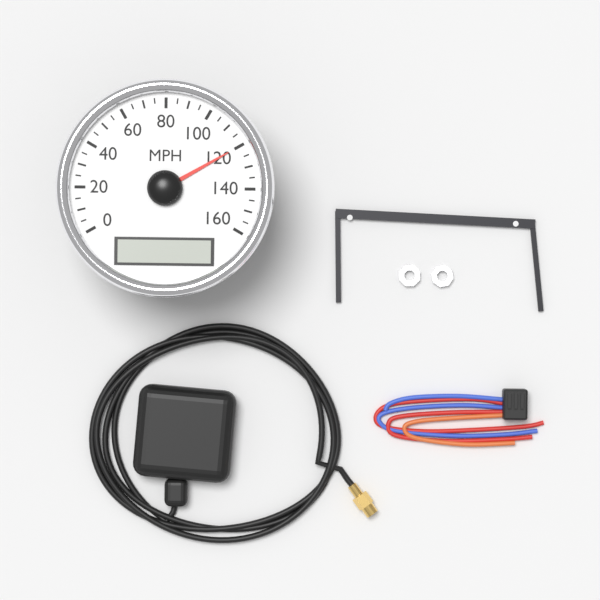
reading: 120 MPH
